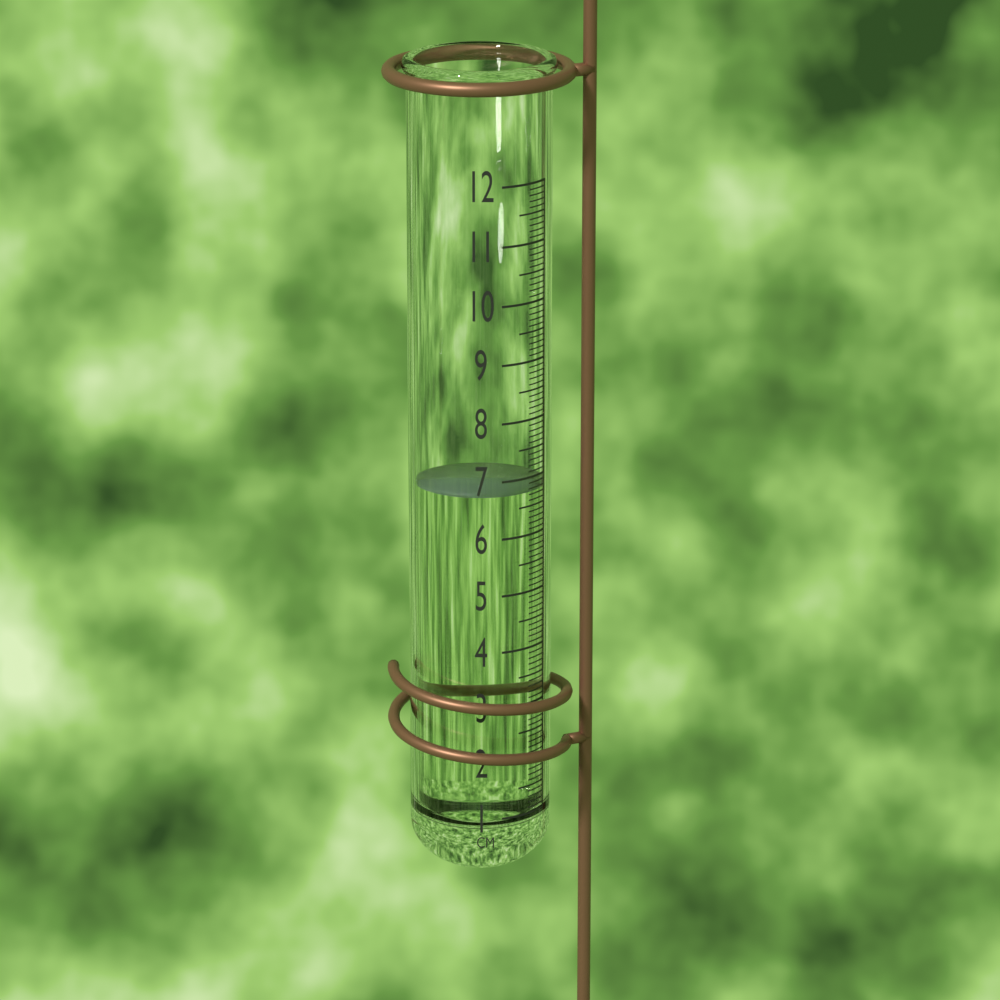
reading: 6.8 cm
